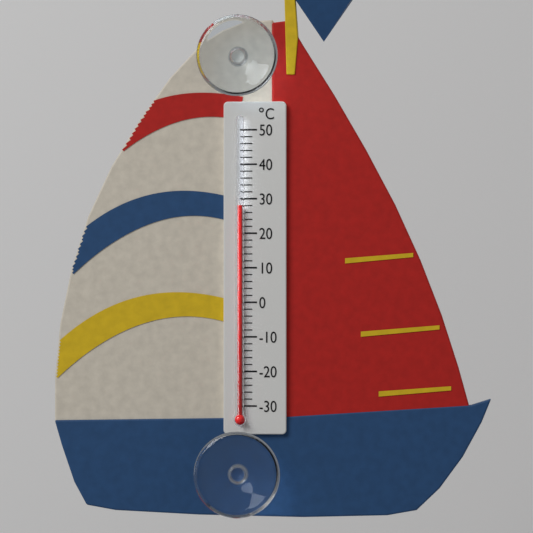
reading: 28 °C
